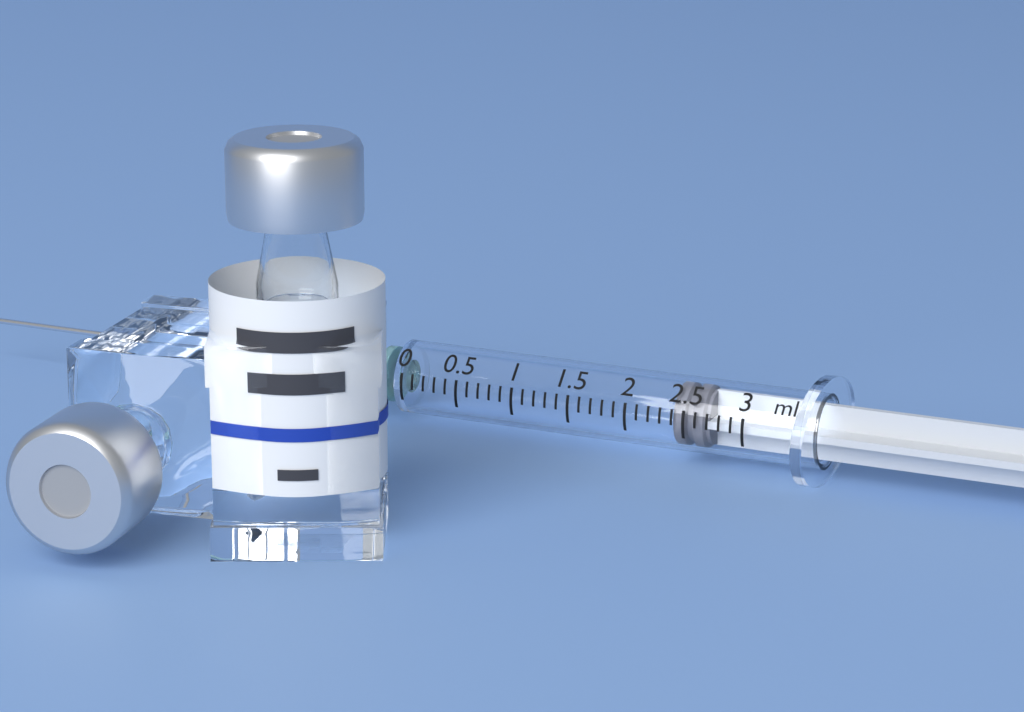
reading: 2.4 ml
